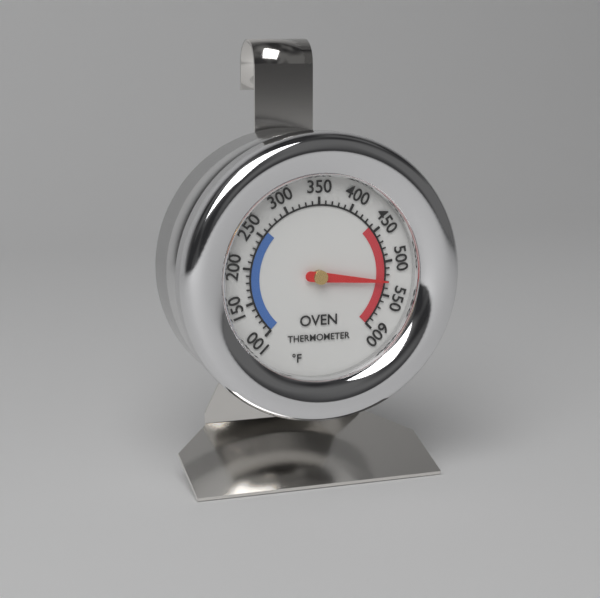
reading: 530 °F
